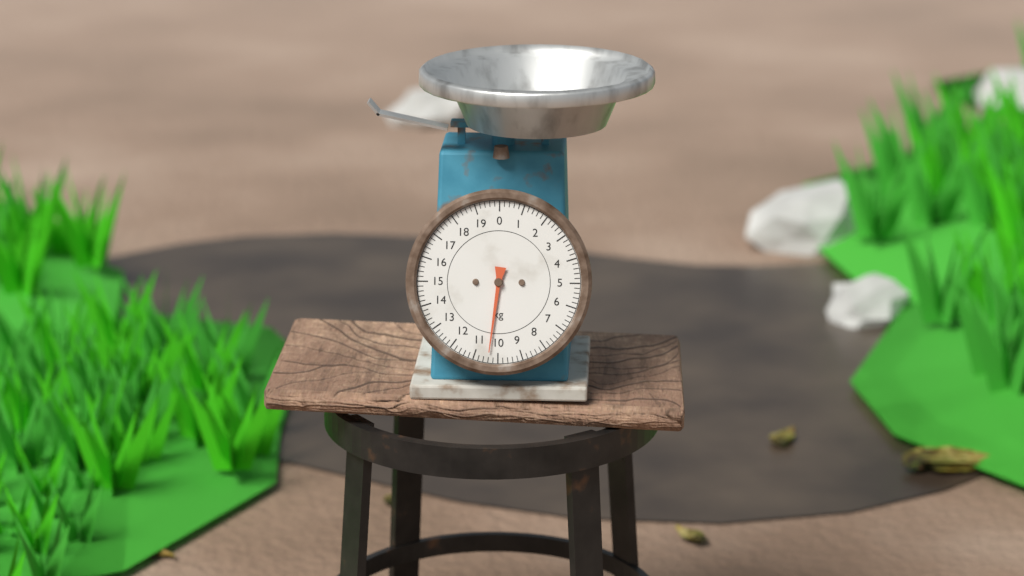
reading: 10.4 kg
